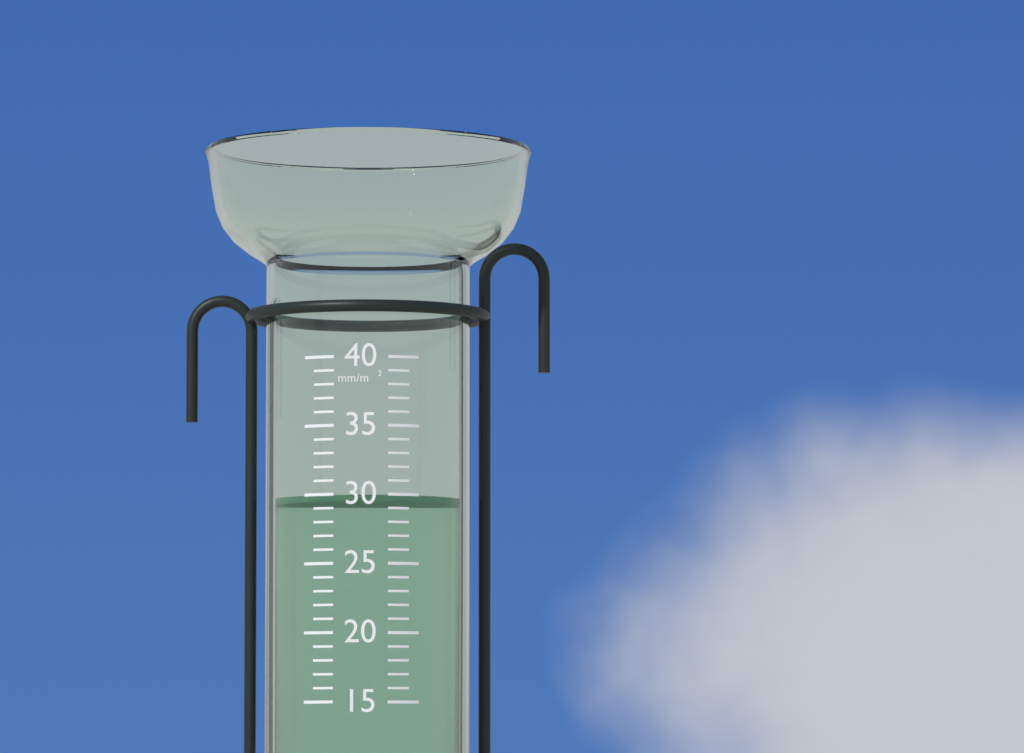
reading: 30 mm/m²
